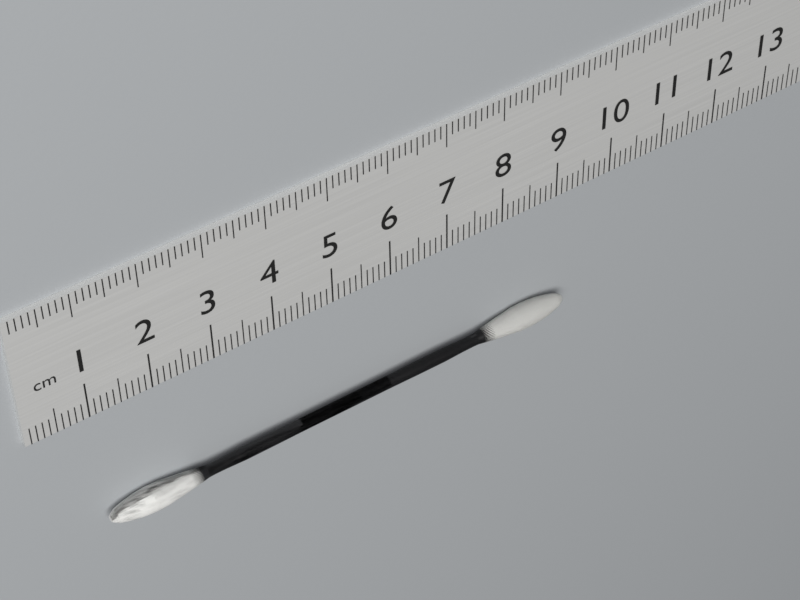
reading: 9.1 cm
